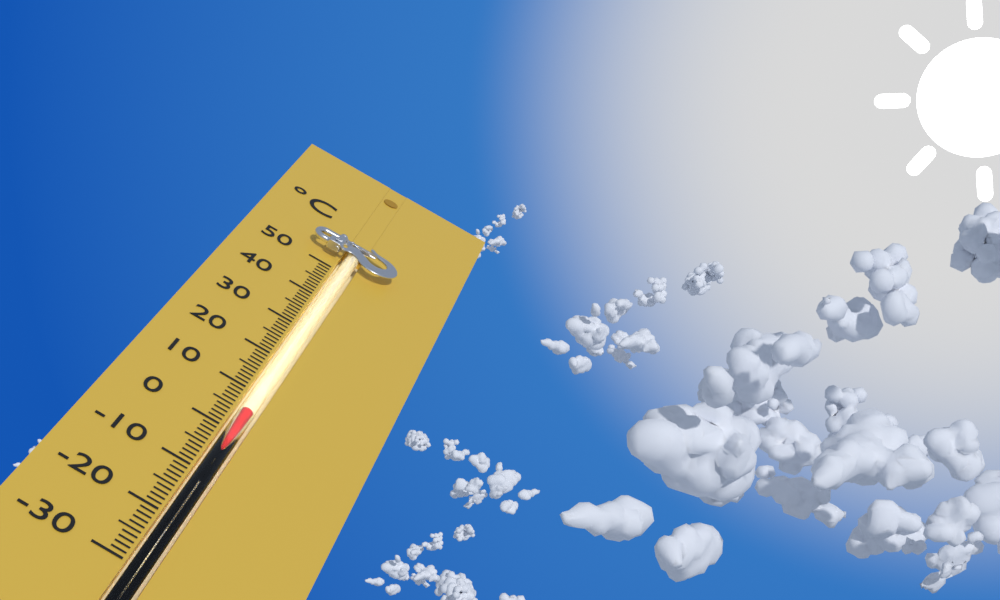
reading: 5 °C
